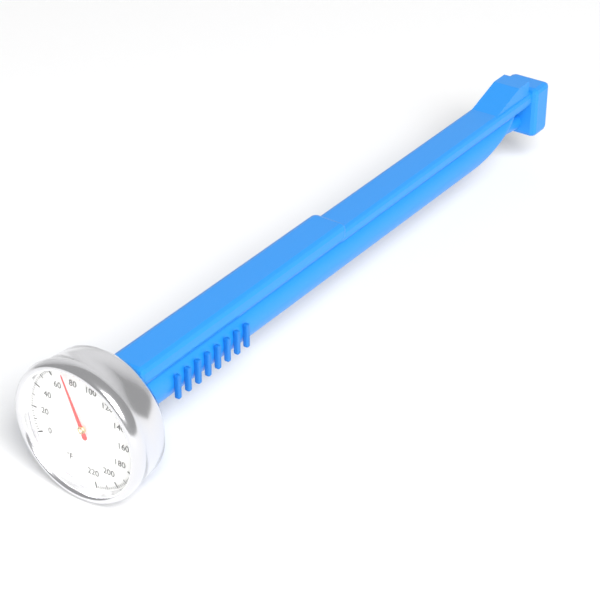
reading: 72 °F
